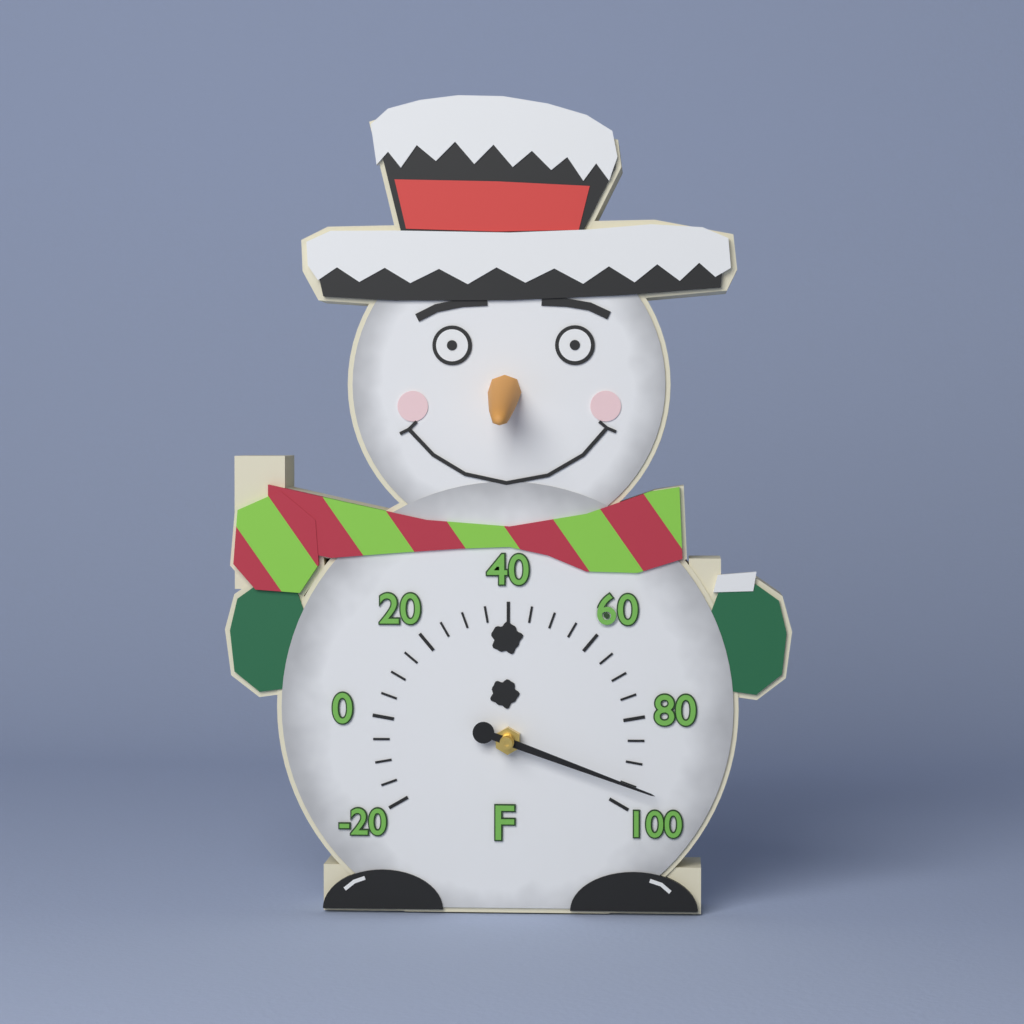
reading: 95 °F
